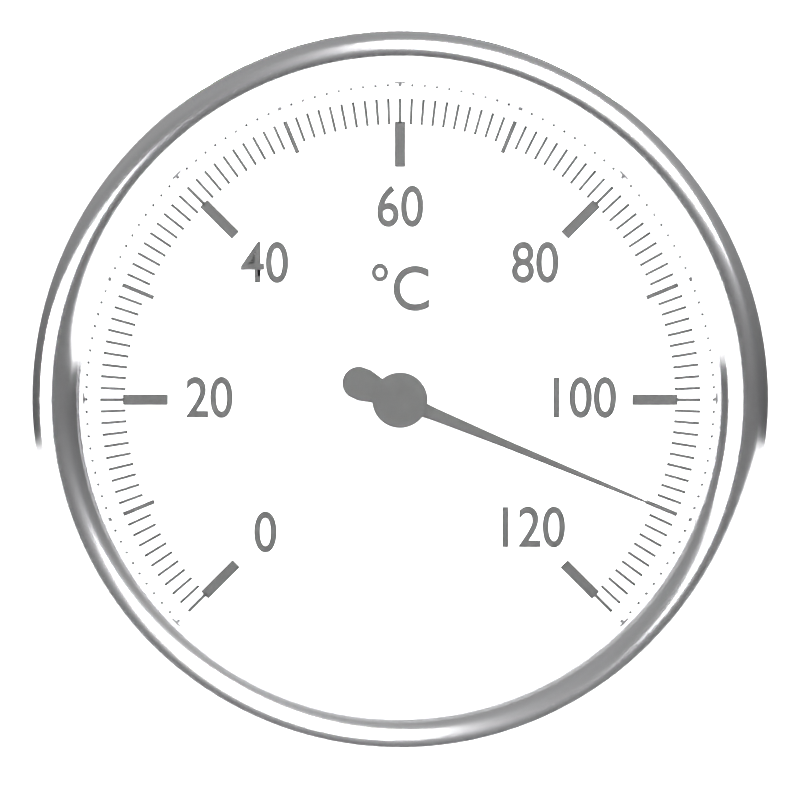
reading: 110 °C
